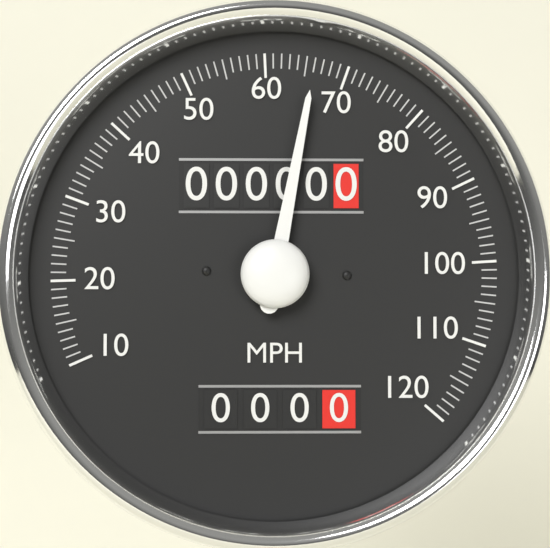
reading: 66 MPH
